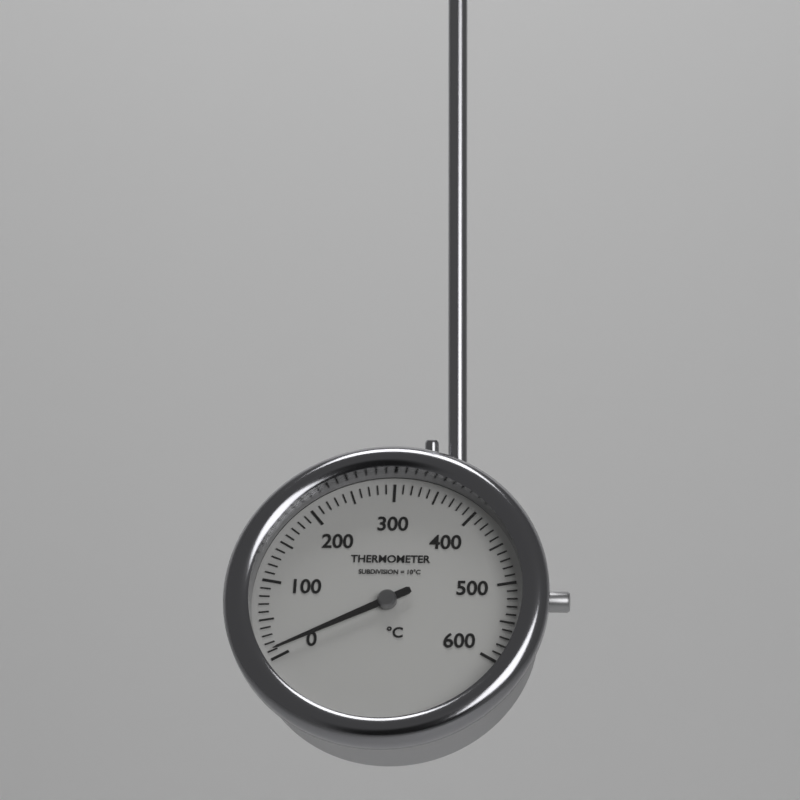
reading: 10 °C
